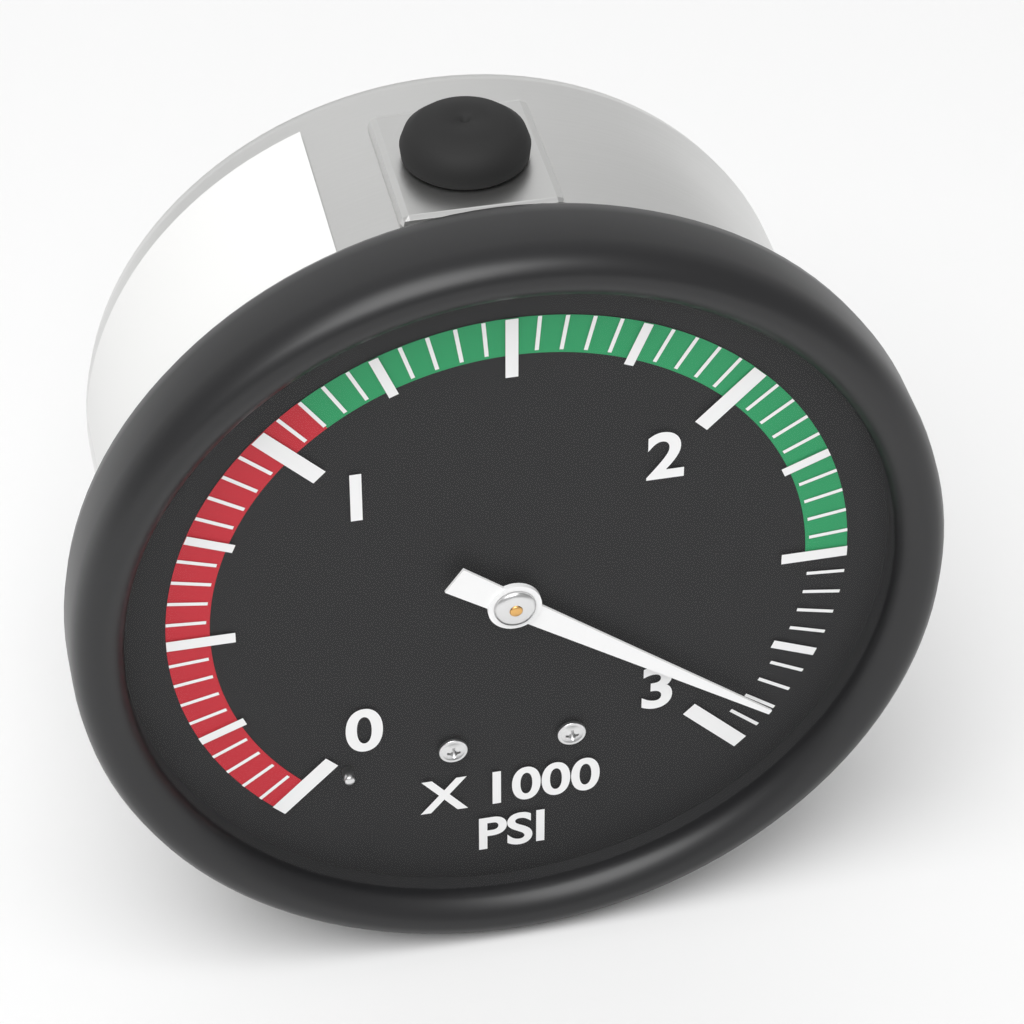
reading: 2900 psi
